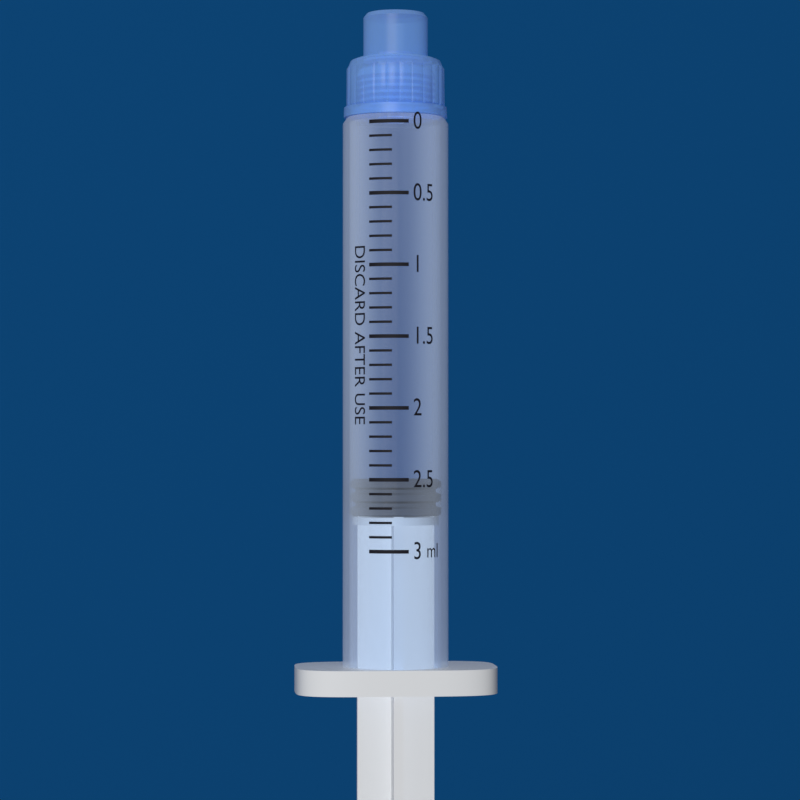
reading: 2.5 ml
